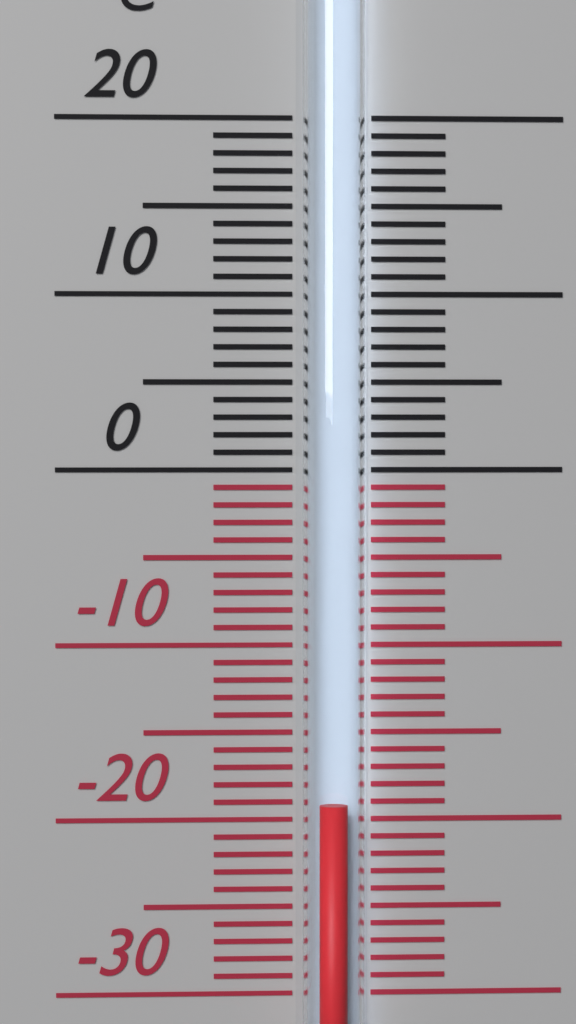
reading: -19 °C
